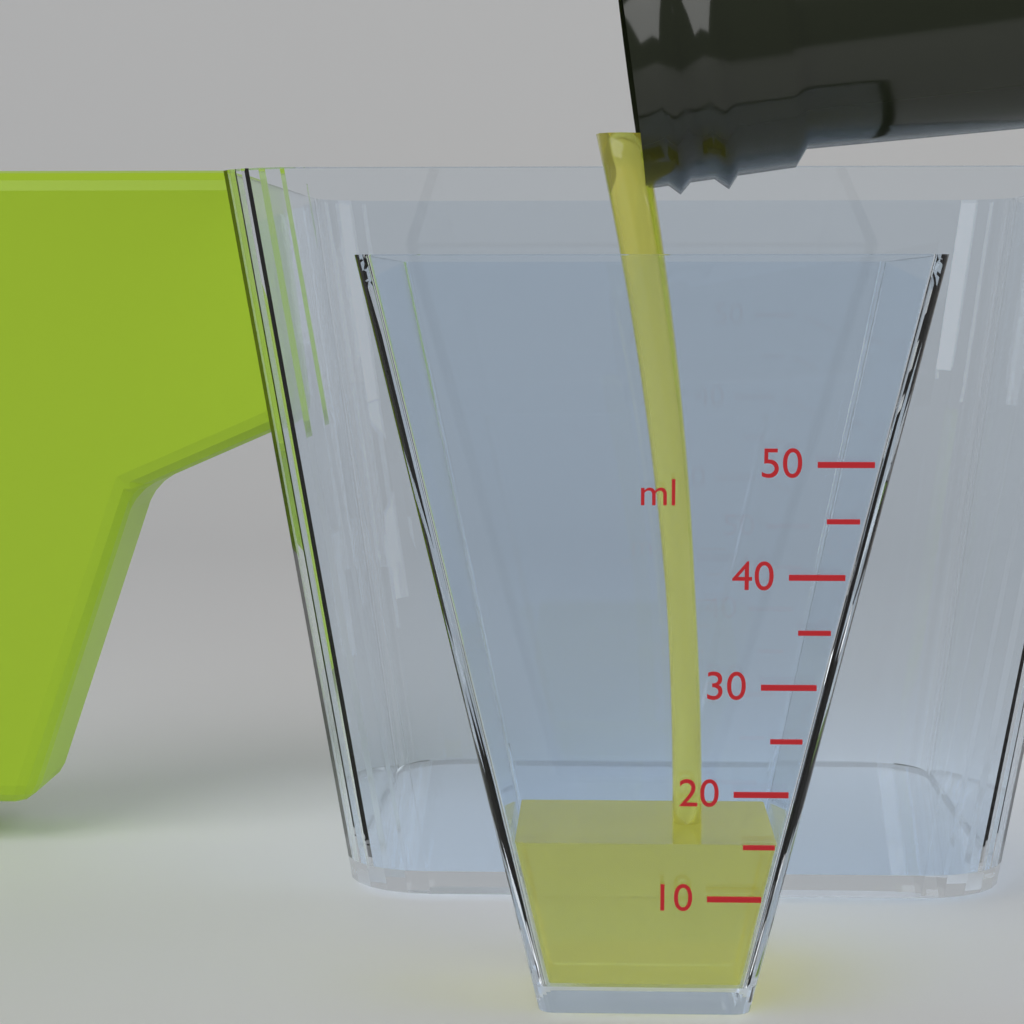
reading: 15 ml
